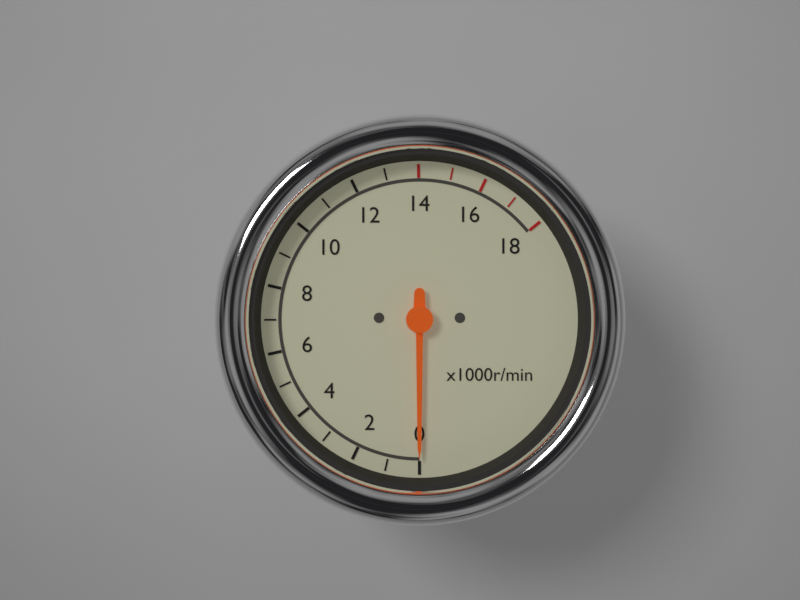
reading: 0 r/min
